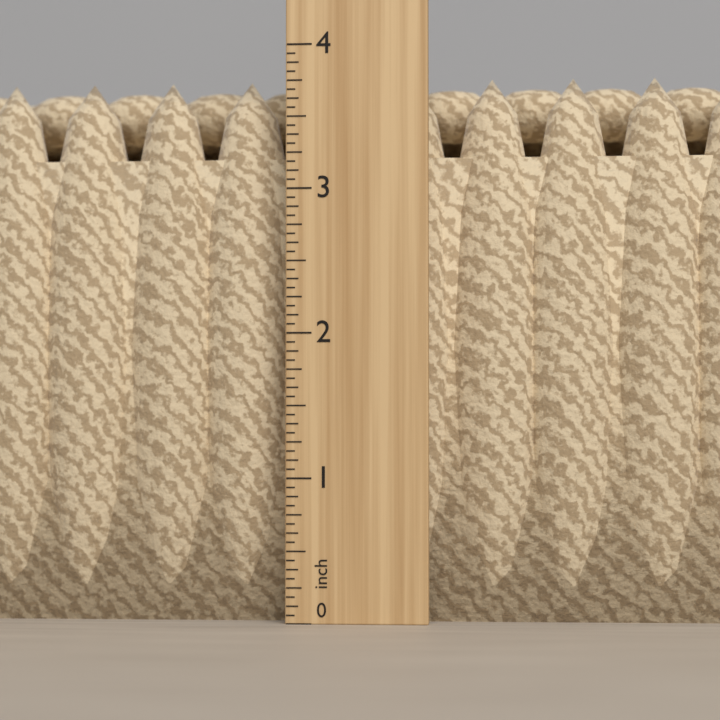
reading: 3.8125 in
